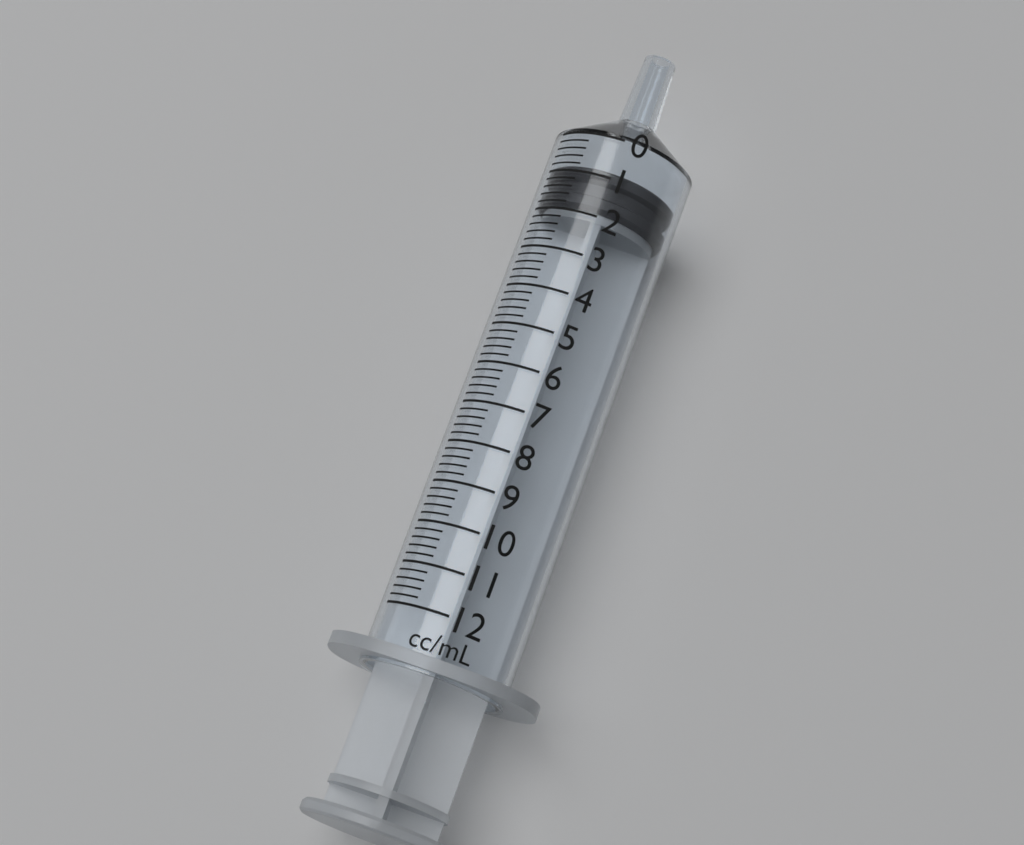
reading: 0.8 ml
